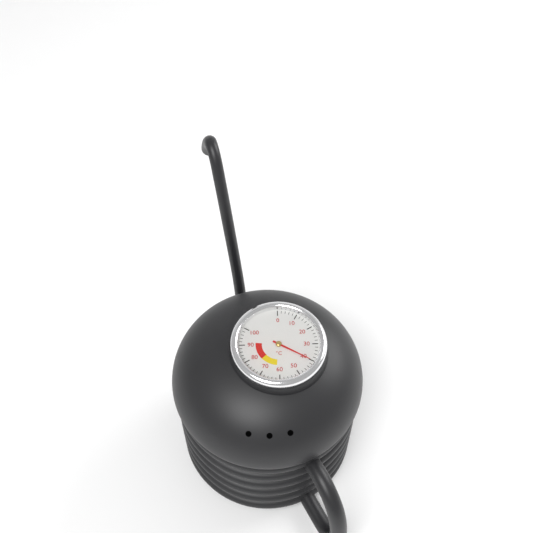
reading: 40 °C
